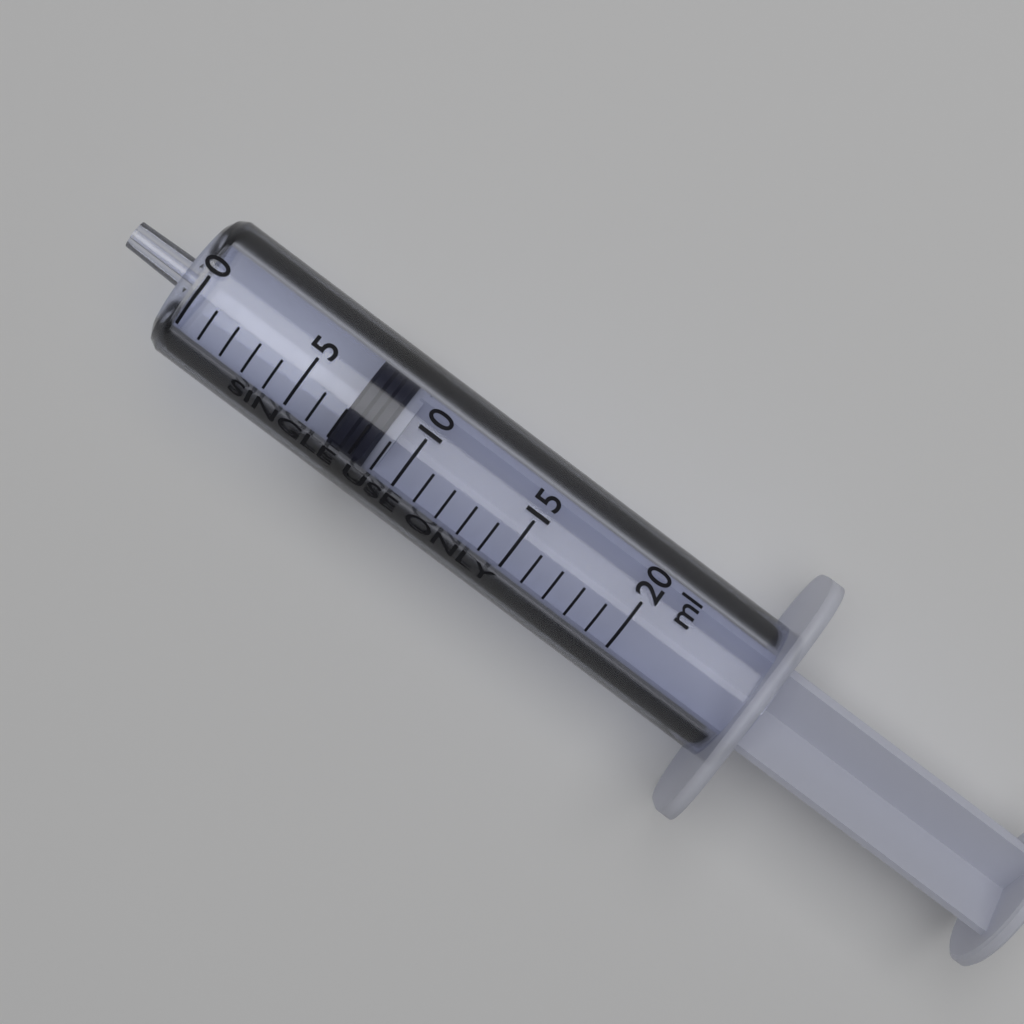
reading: 7 ml
